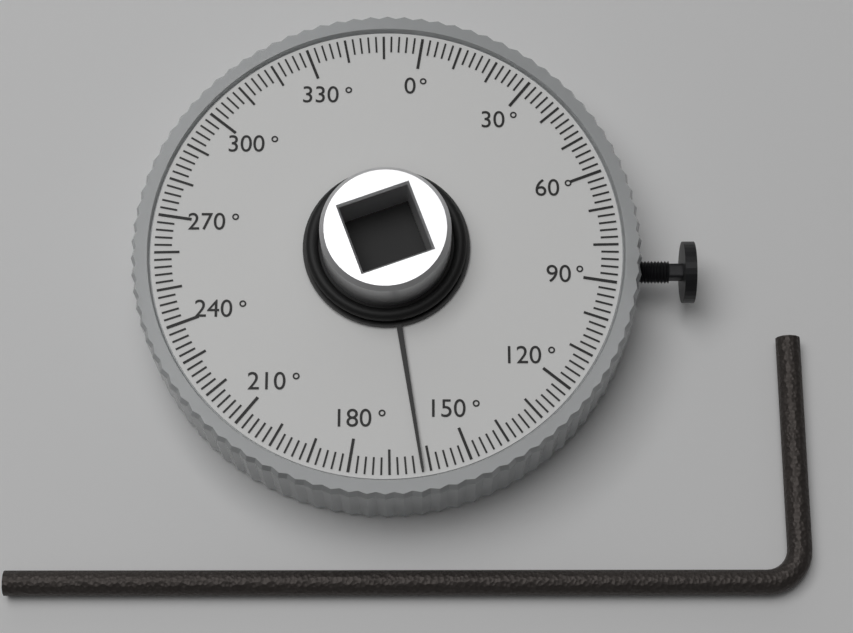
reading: 162 °
